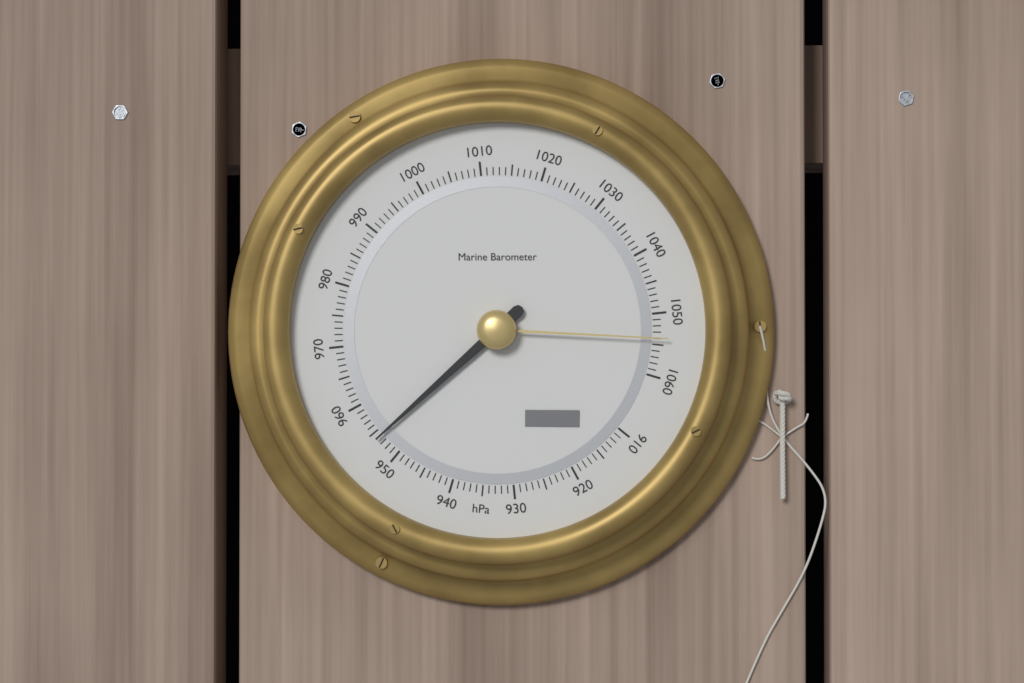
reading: 954 hPa
